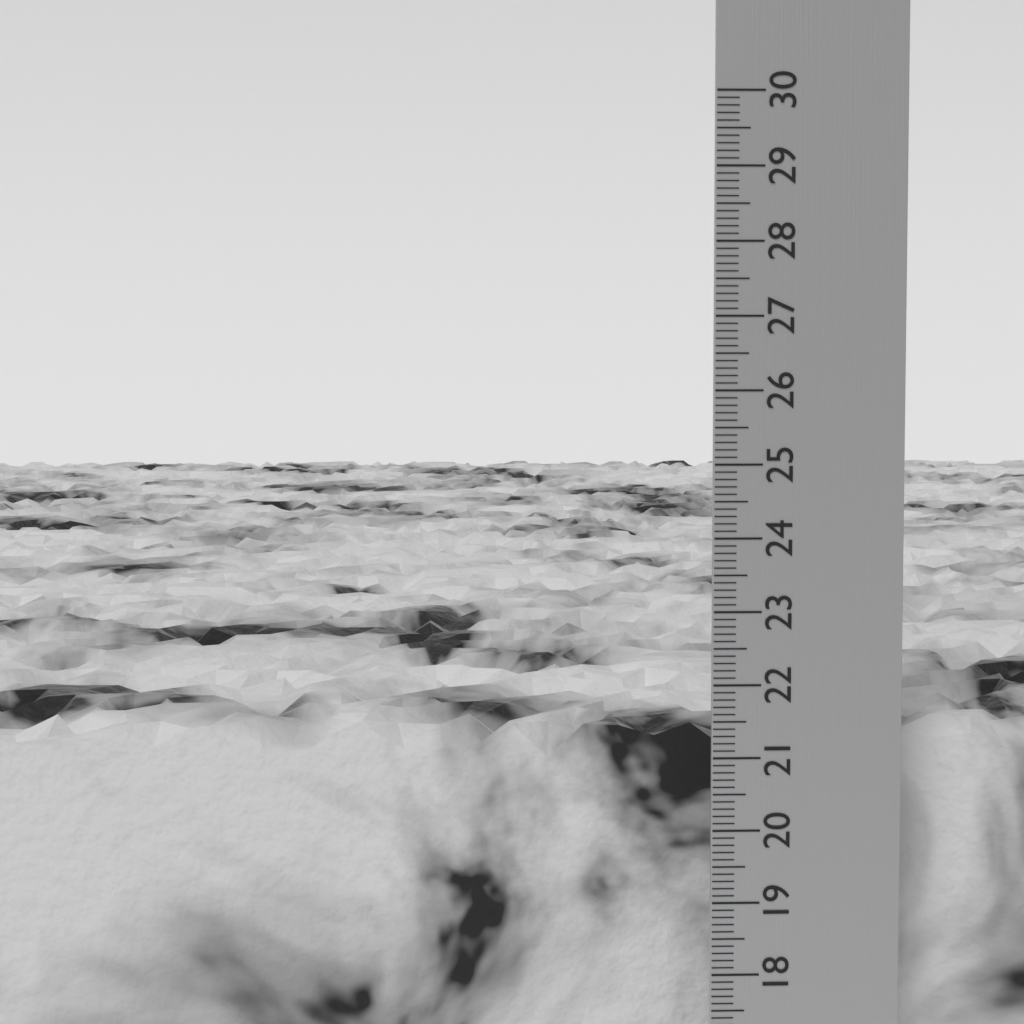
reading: 21.3 cm
